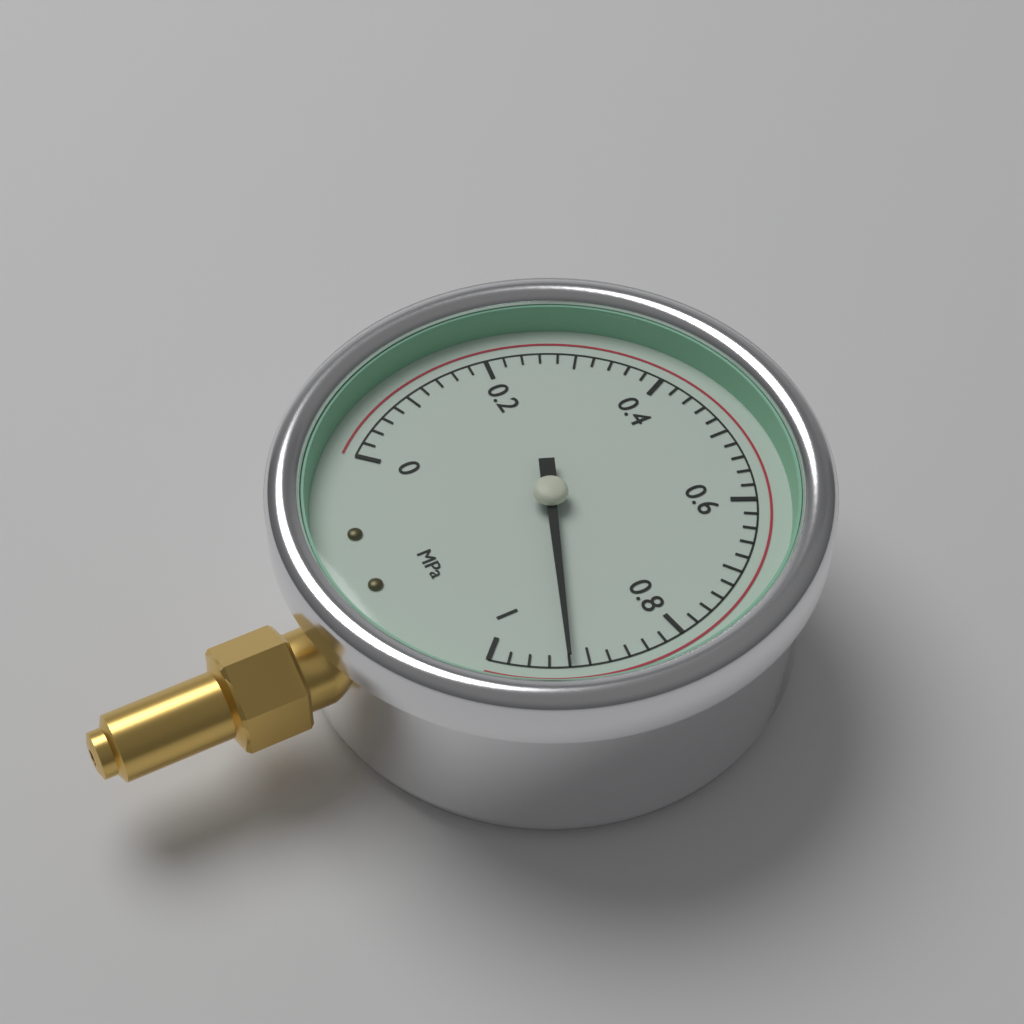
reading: 0.92 MPa
